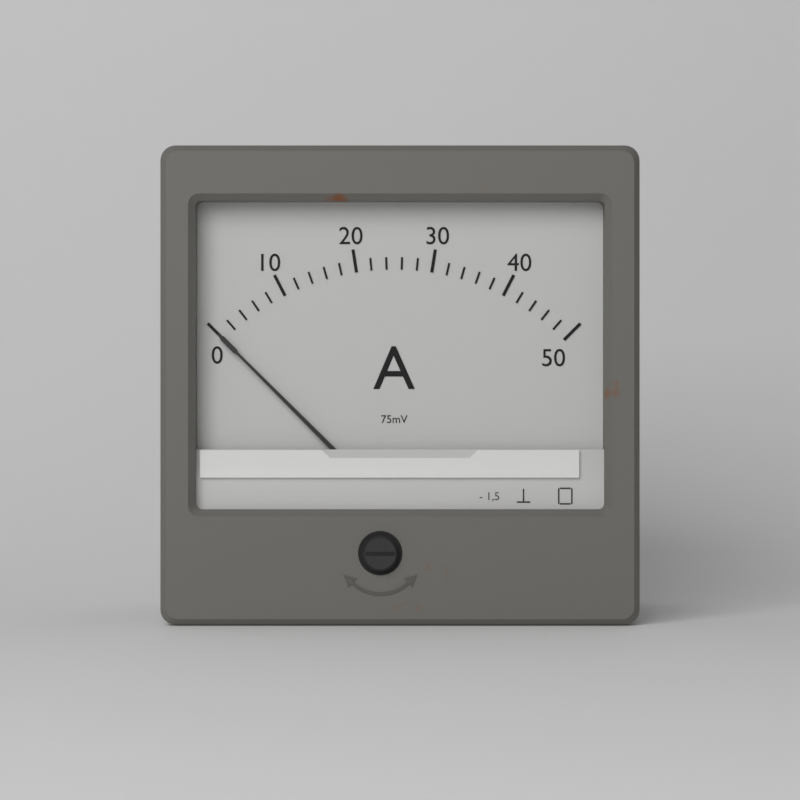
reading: 0 A
